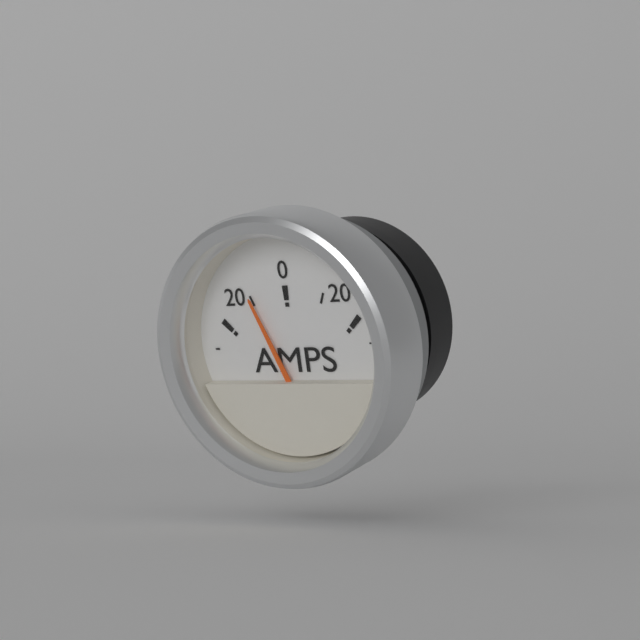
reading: -10 AMPS
